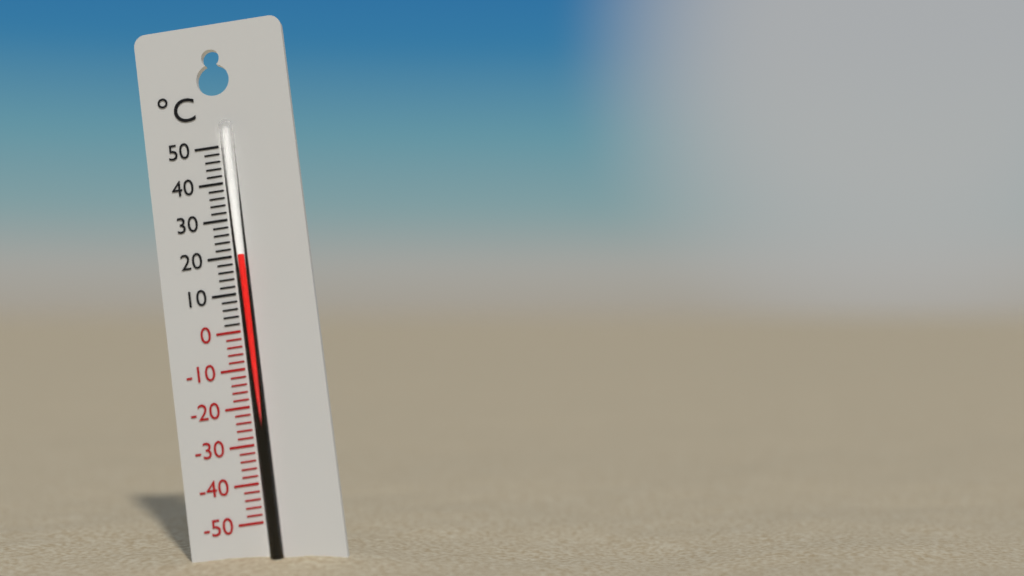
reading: 20 °C
